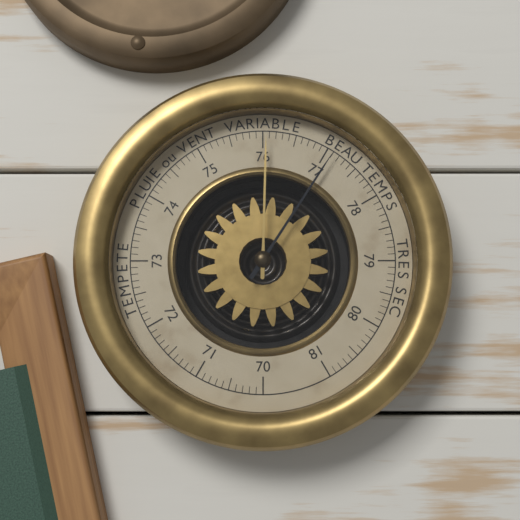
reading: 77.1 (no unit)
